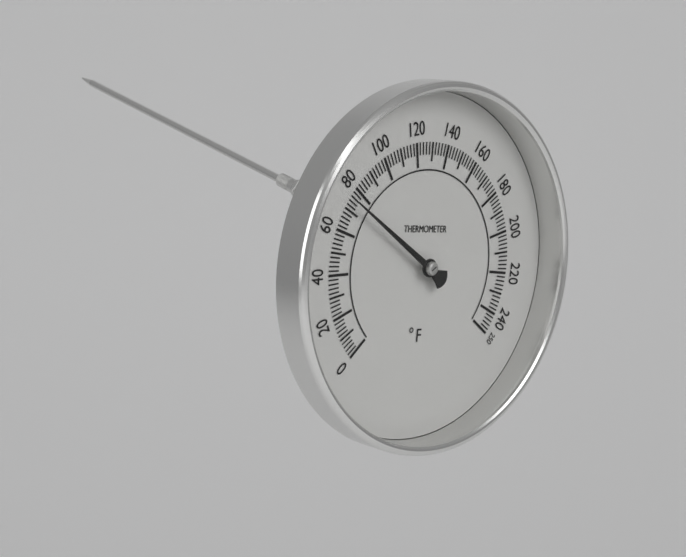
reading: 74 °F
